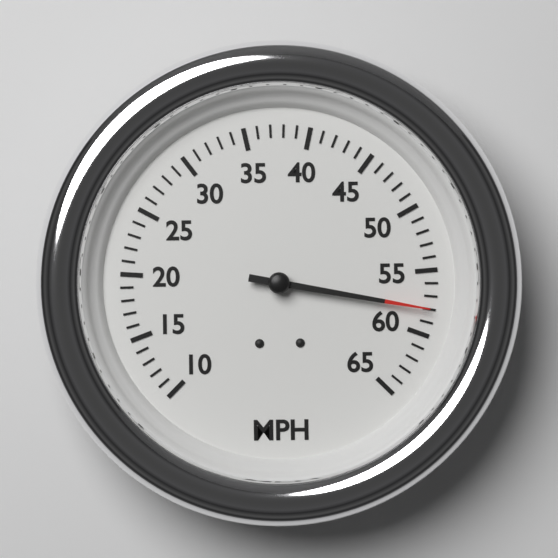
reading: 58 MPH
